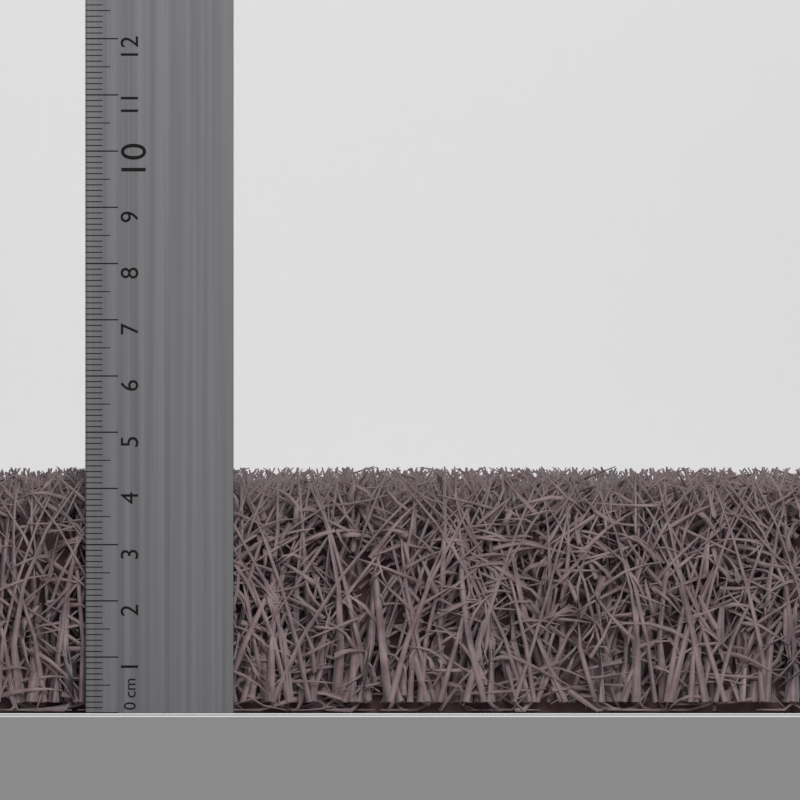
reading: 4.4 cm
